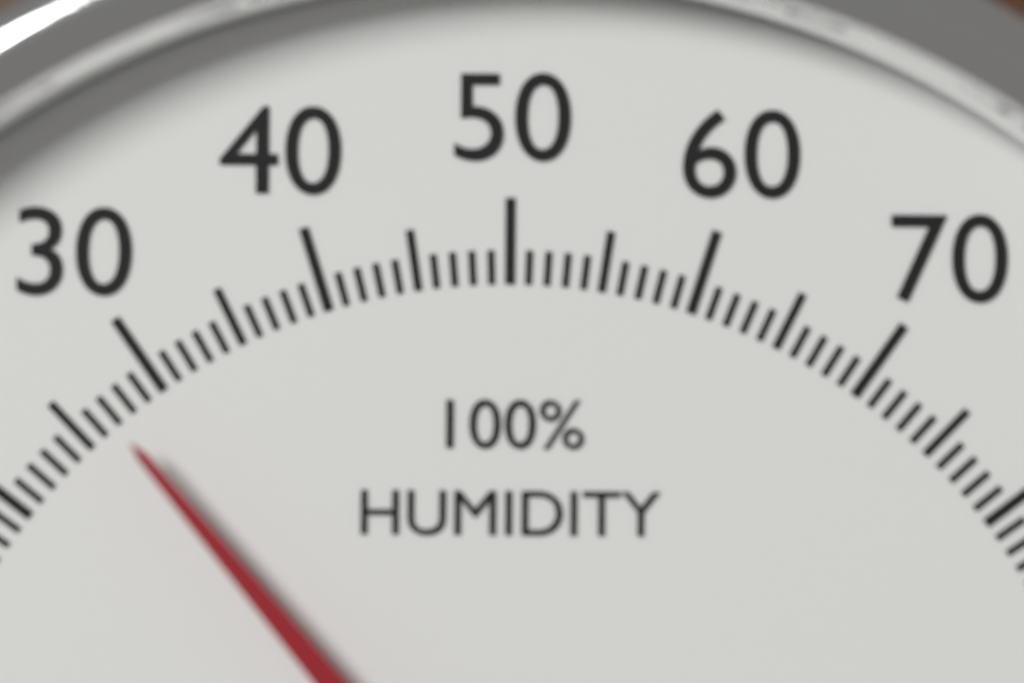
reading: 27 %
